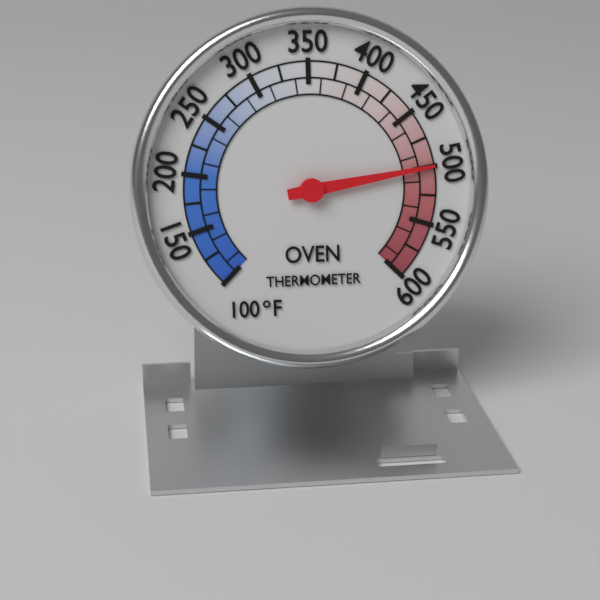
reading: 500 °F
